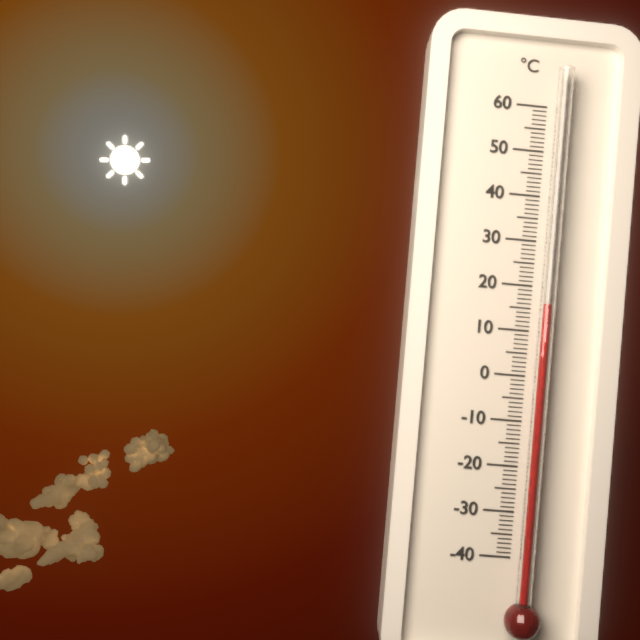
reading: 16 °C
